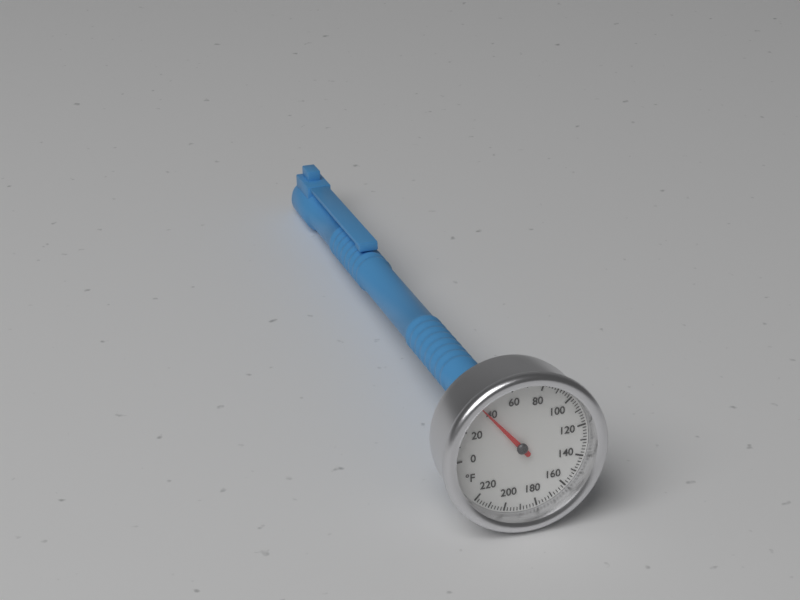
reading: 38 °F
